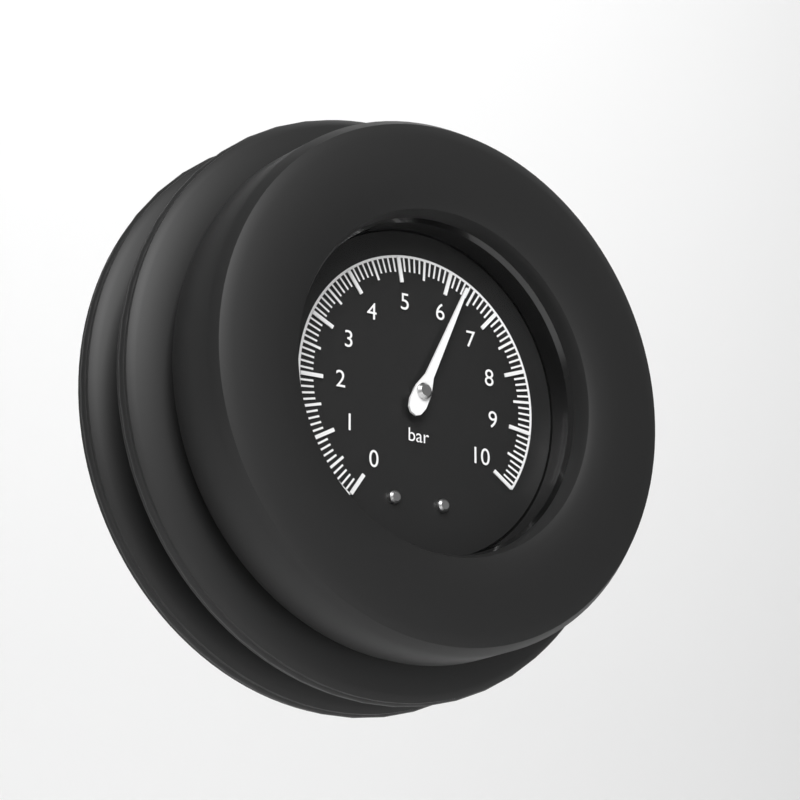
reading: 6.3 bar
